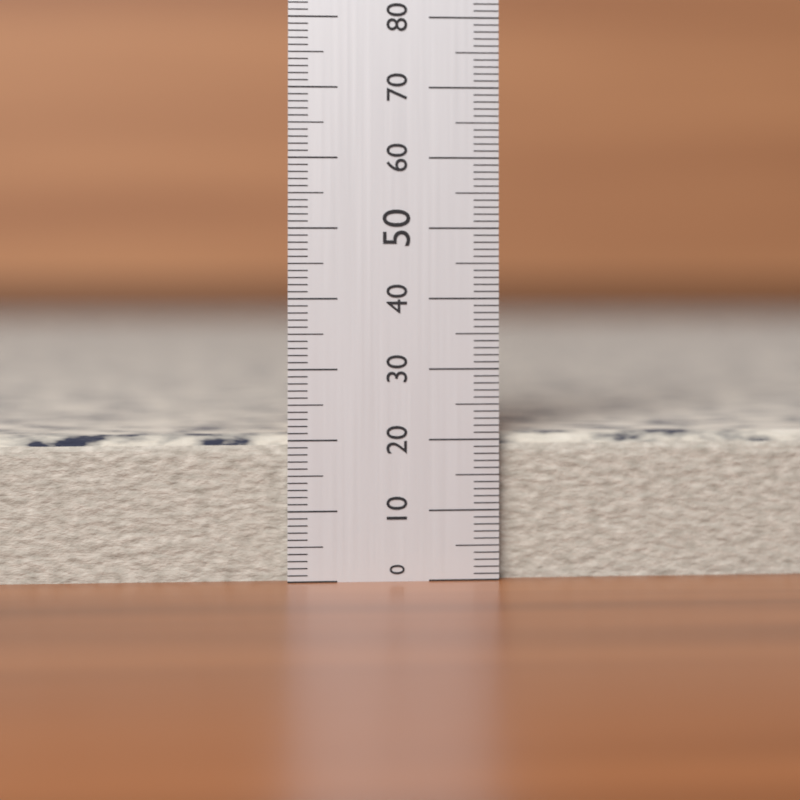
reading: 21 (no unit)
